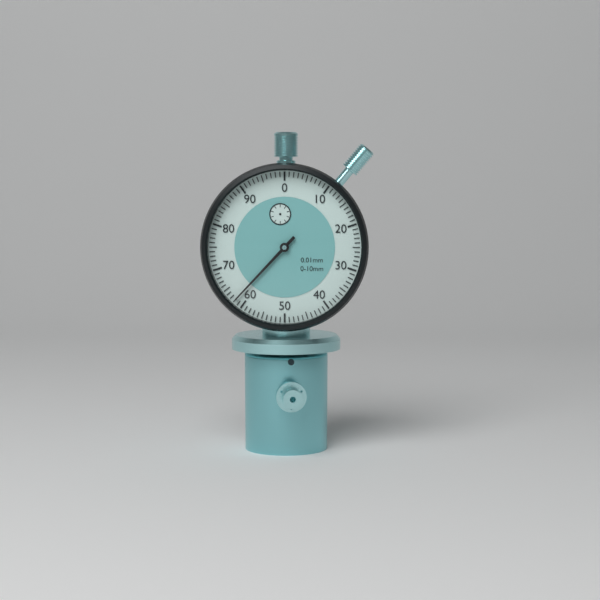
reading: 0.62 mm
